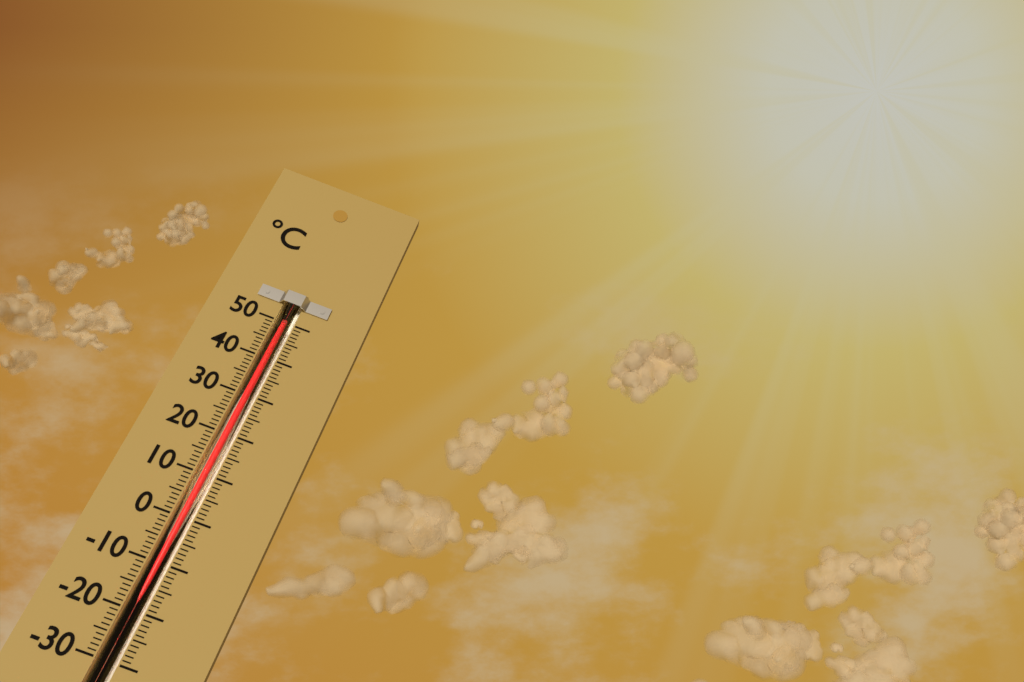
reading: 49 °C
